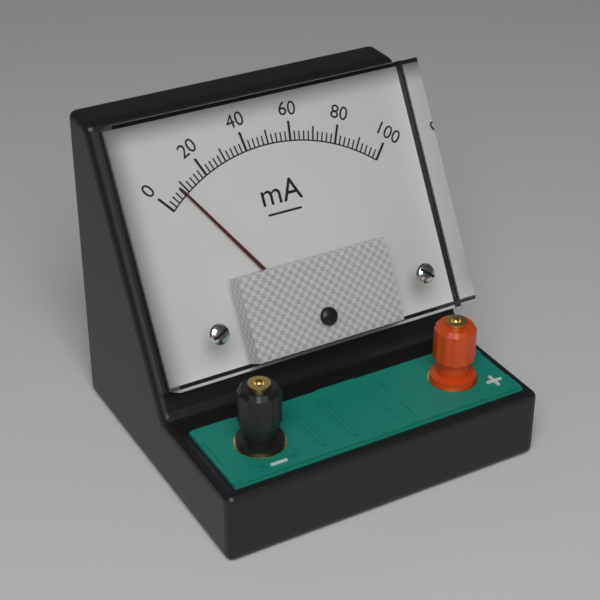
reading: 8 mA
